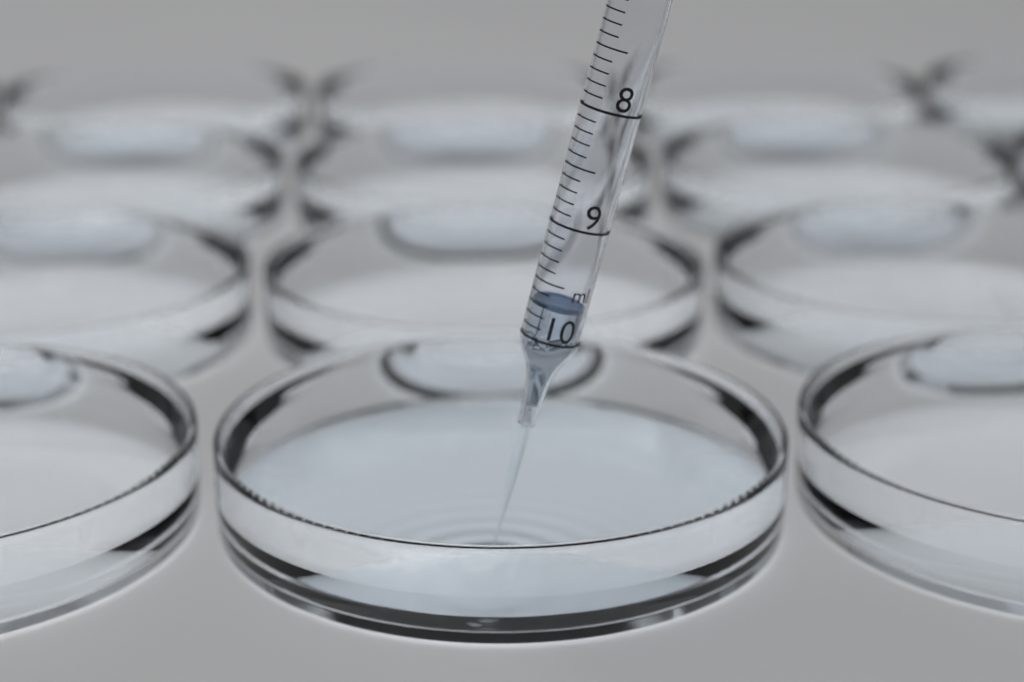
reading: 9.7 ml
